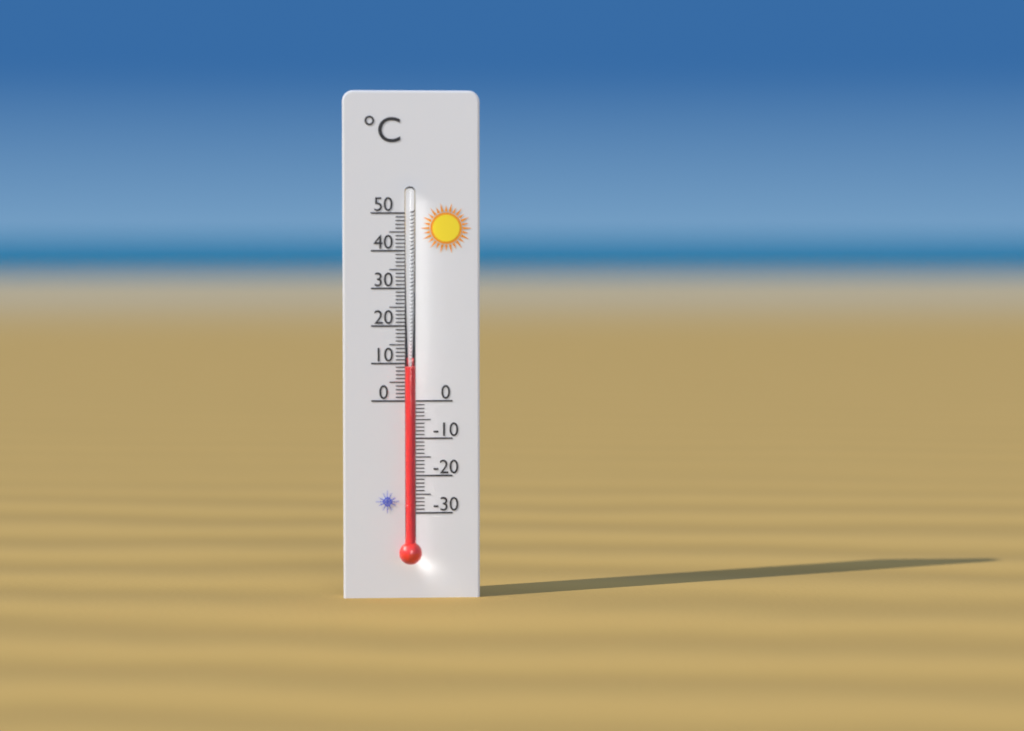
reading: 9 °C
